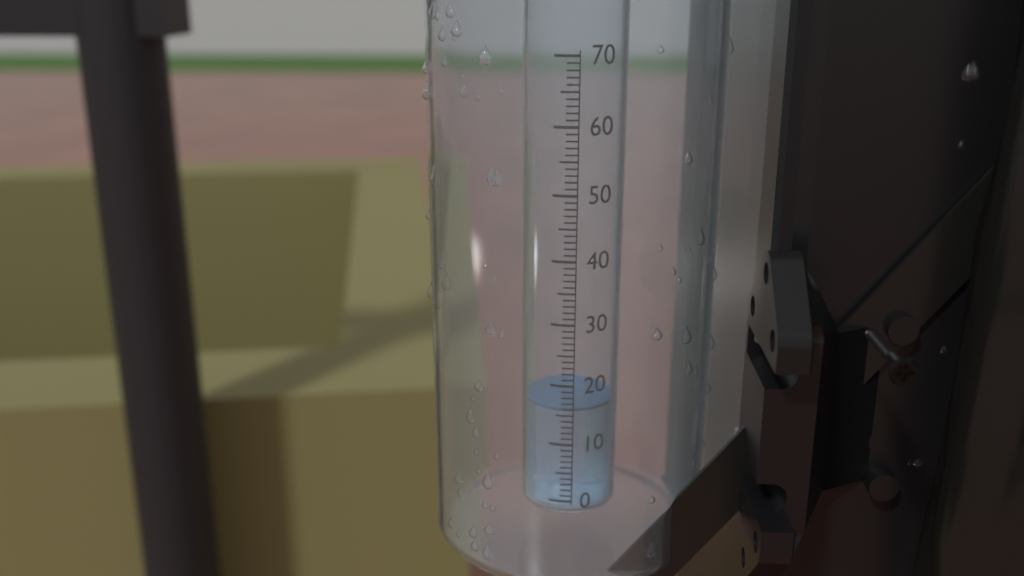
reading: 16 (no unit)
